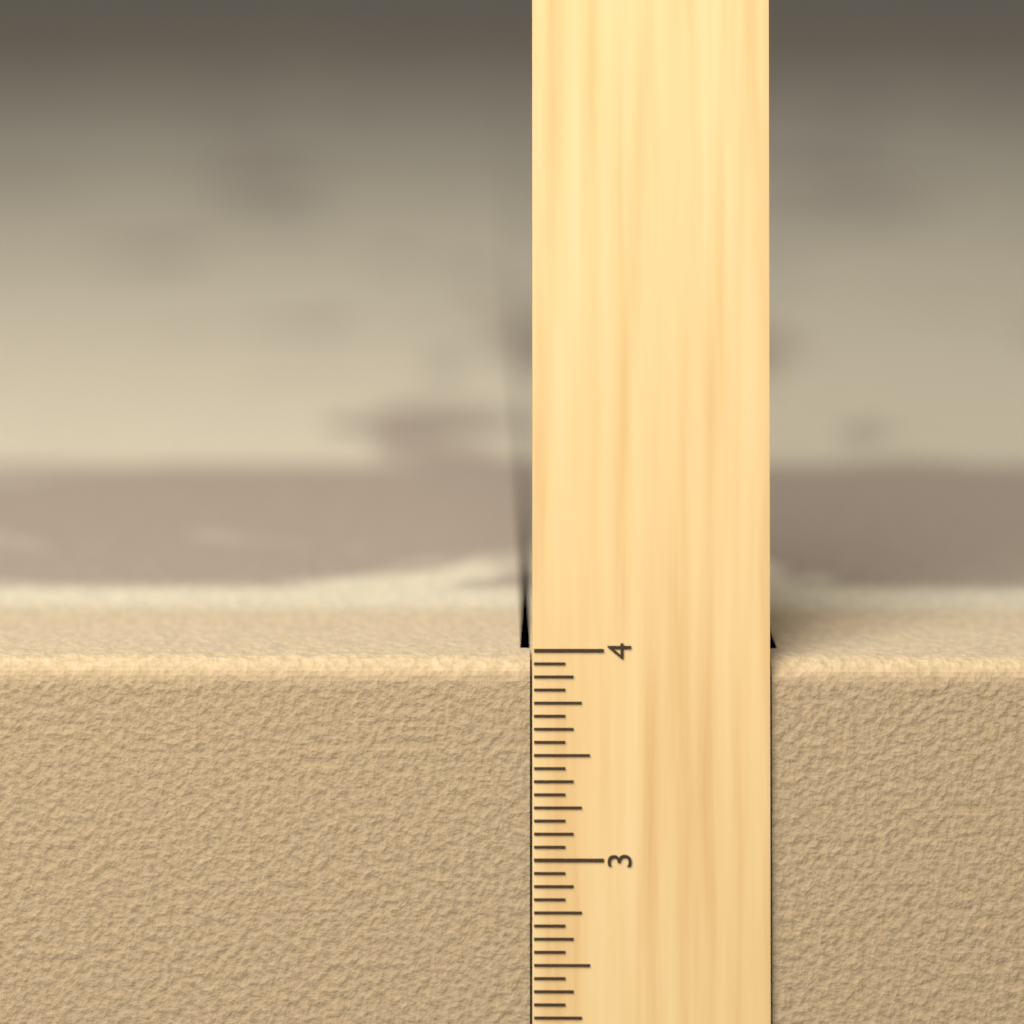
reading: 3.9375 in
